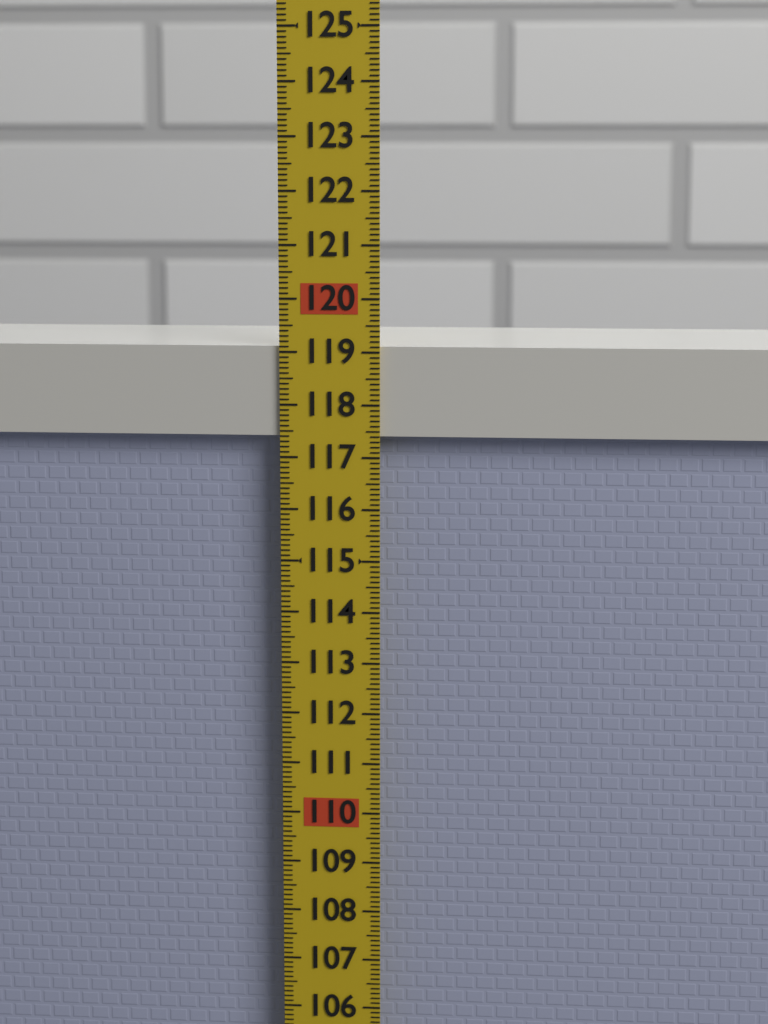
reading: 119.1 (no unit)
